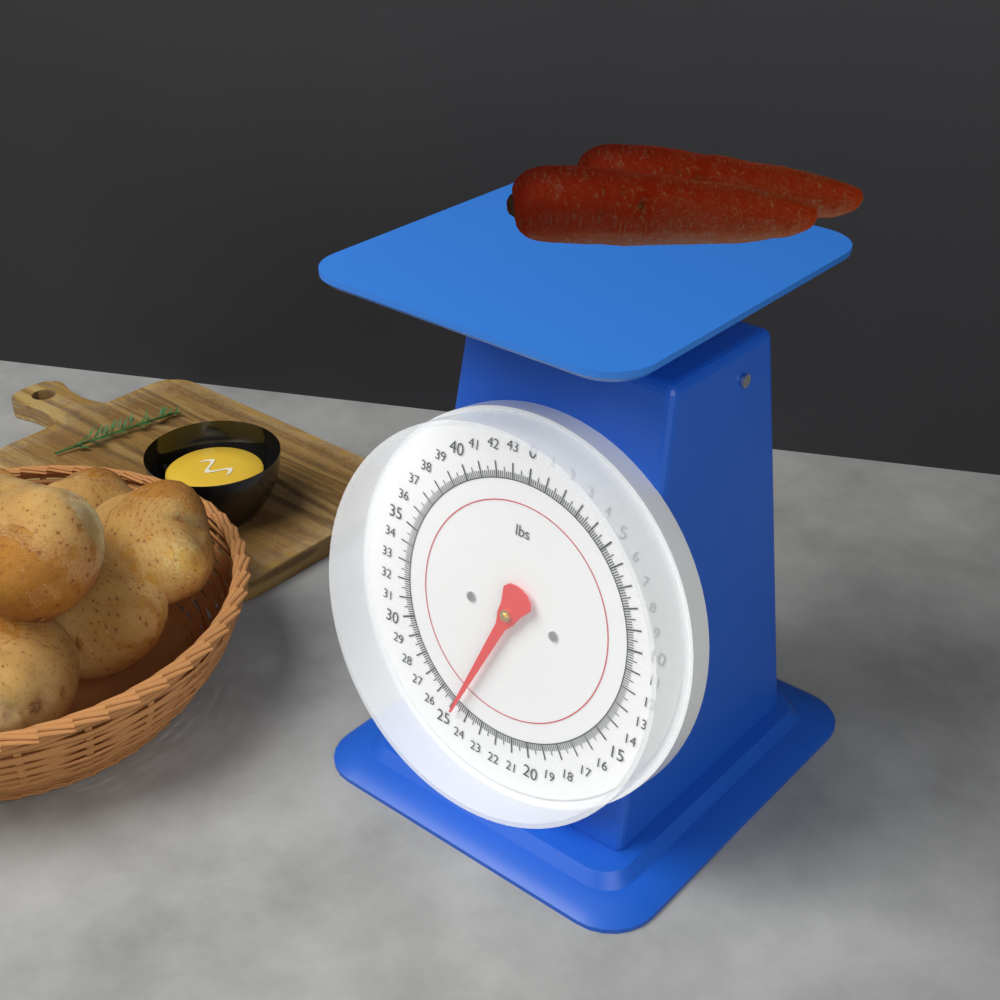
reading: 24.750 lbs
